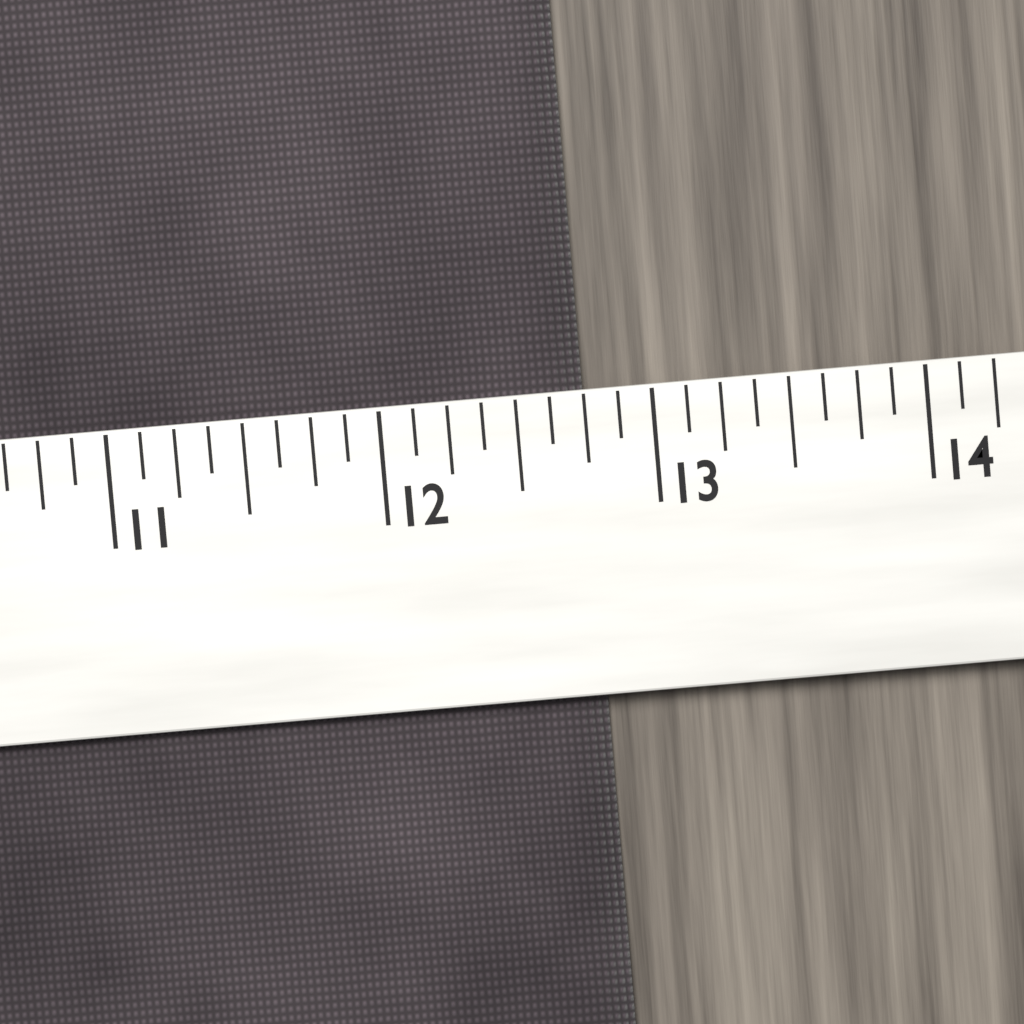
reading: 12.750 (no unit)
